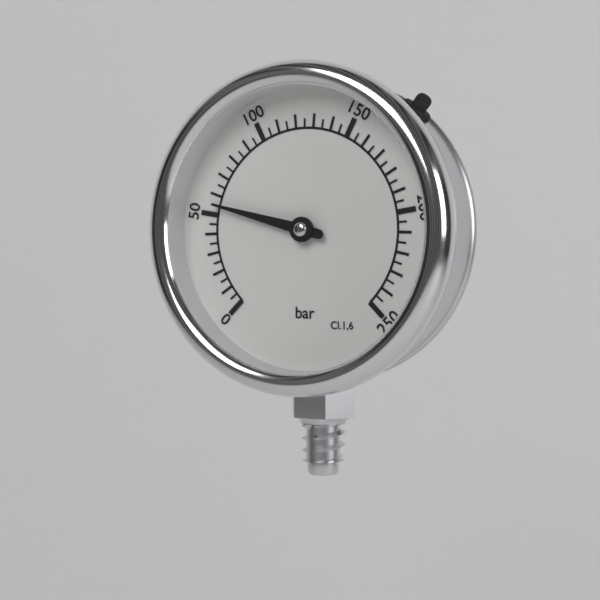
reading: 55 bar
